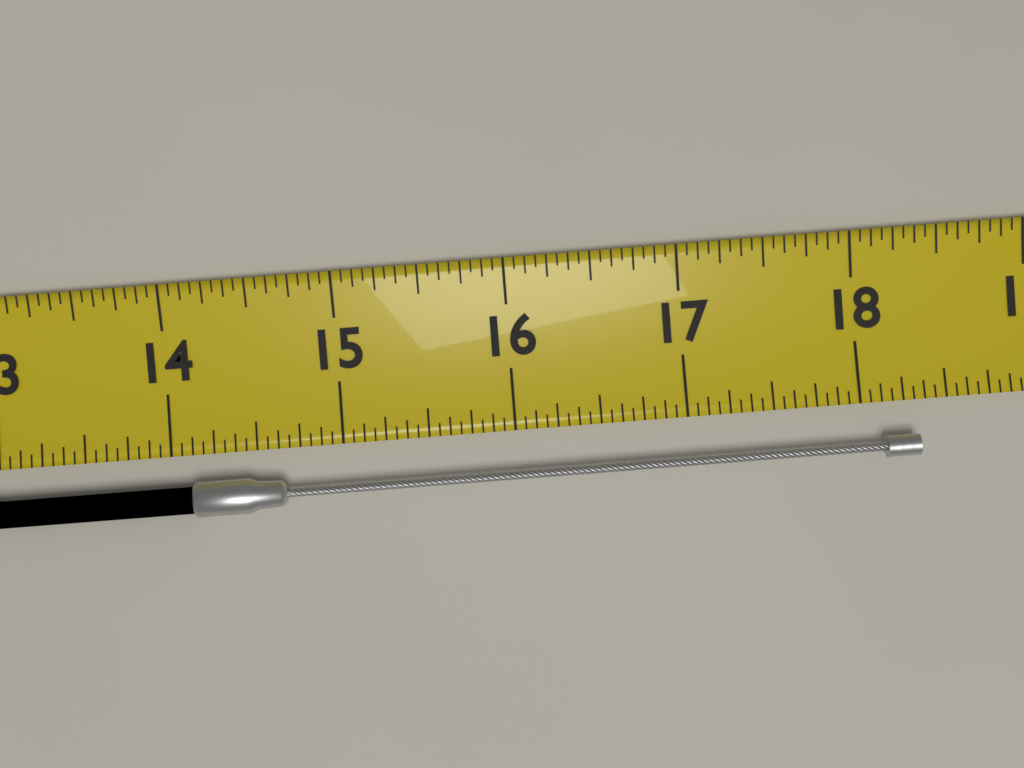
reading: 18.3125 (no unit)
